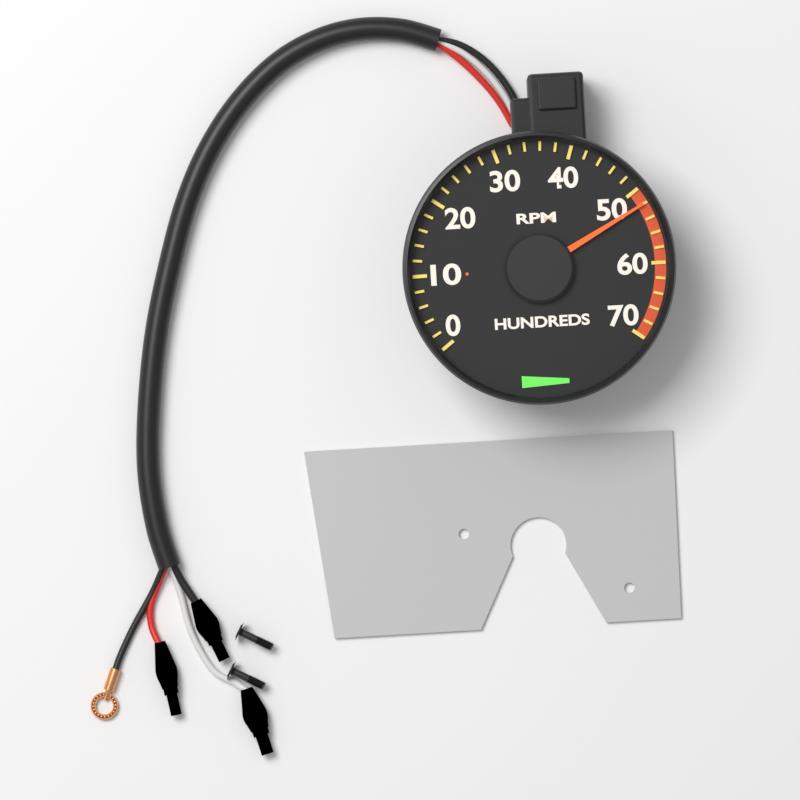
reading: 5200 RPM
